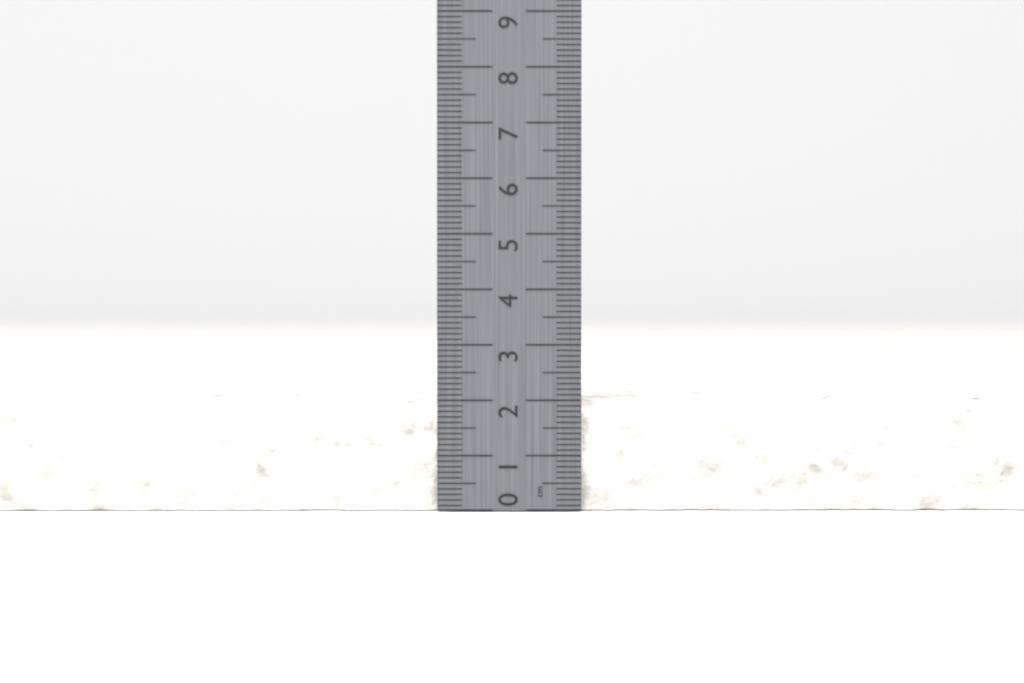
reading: 2.0 cm
